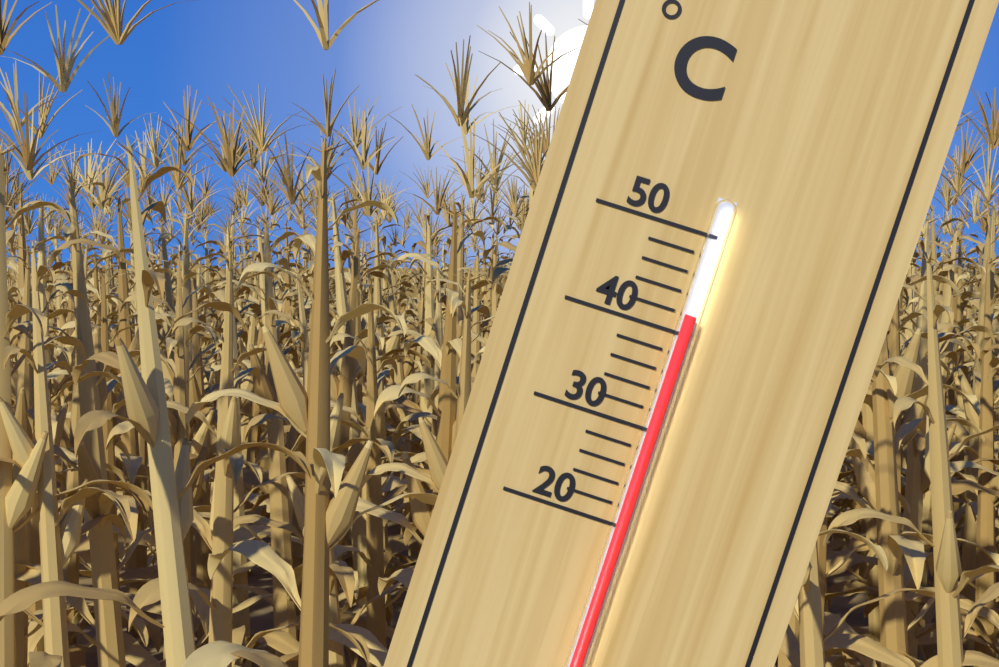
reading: 42 °C
